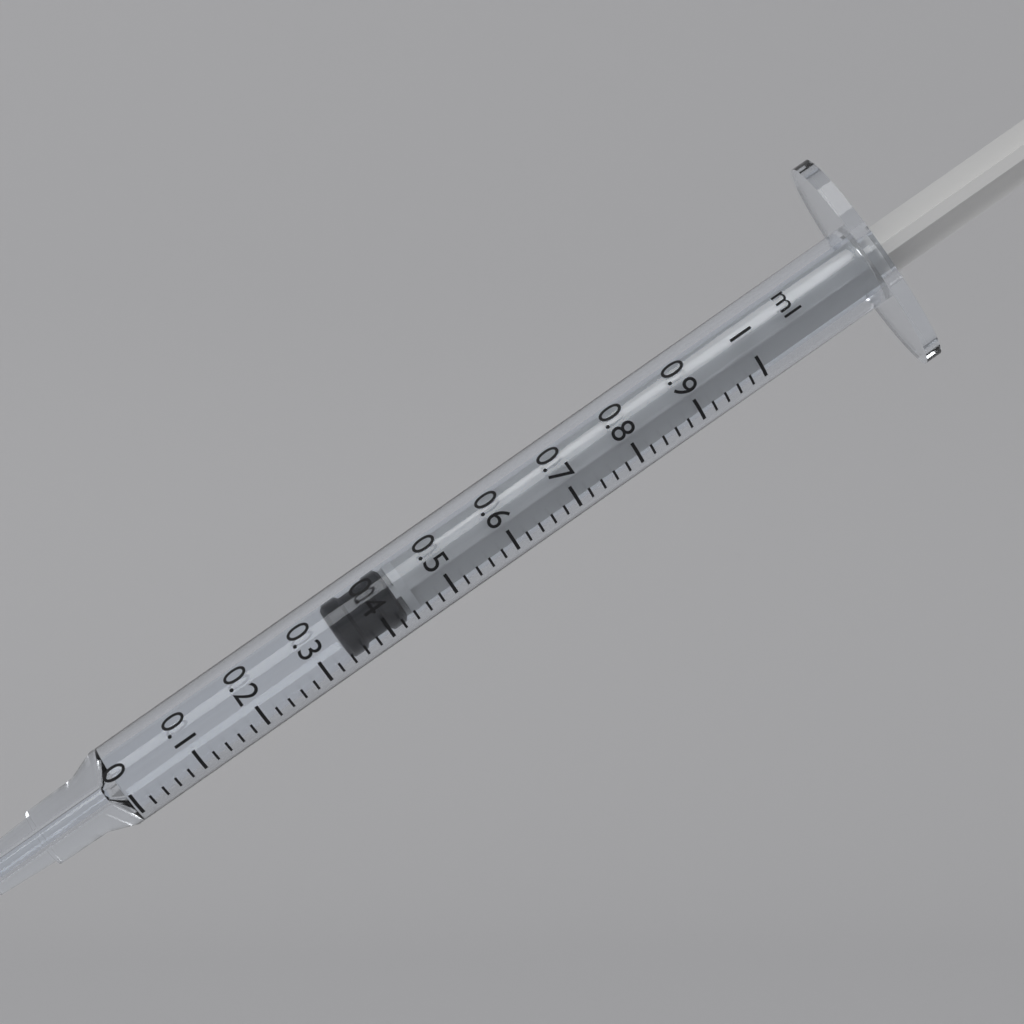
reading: 0.34 ml
